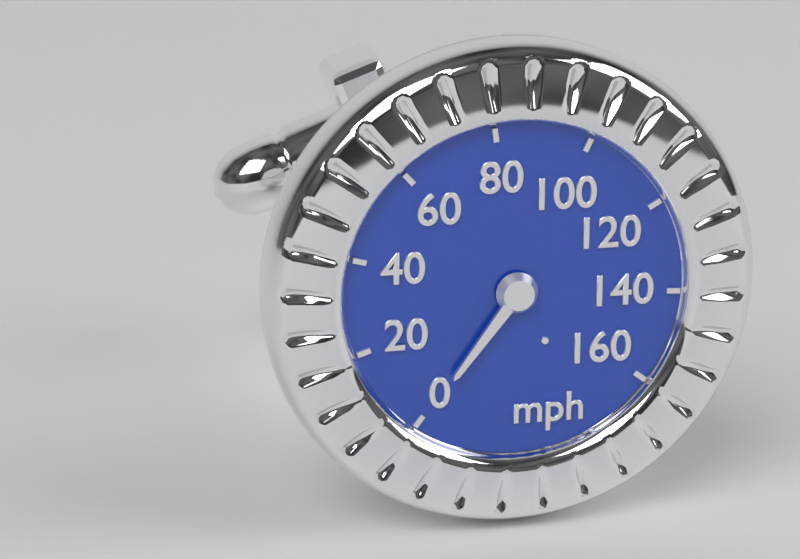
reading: 0 mph
